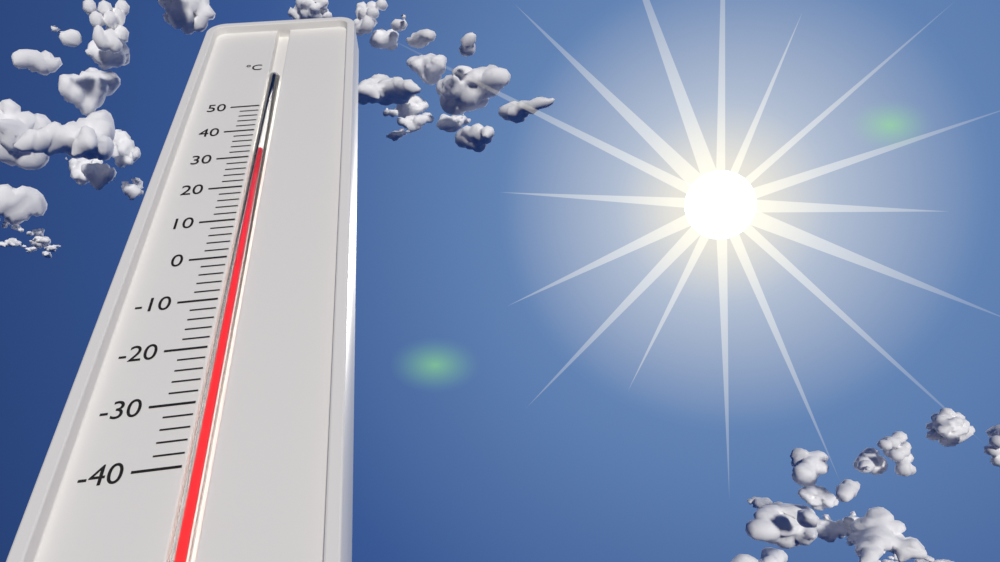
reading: 32 °C
